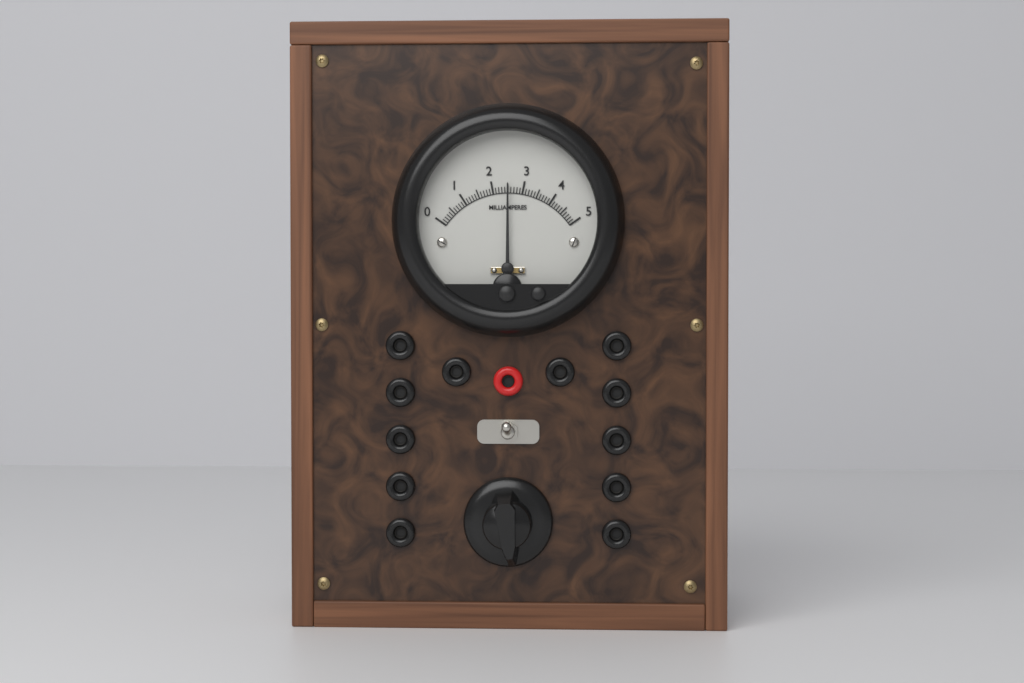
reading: 2.5 mA
